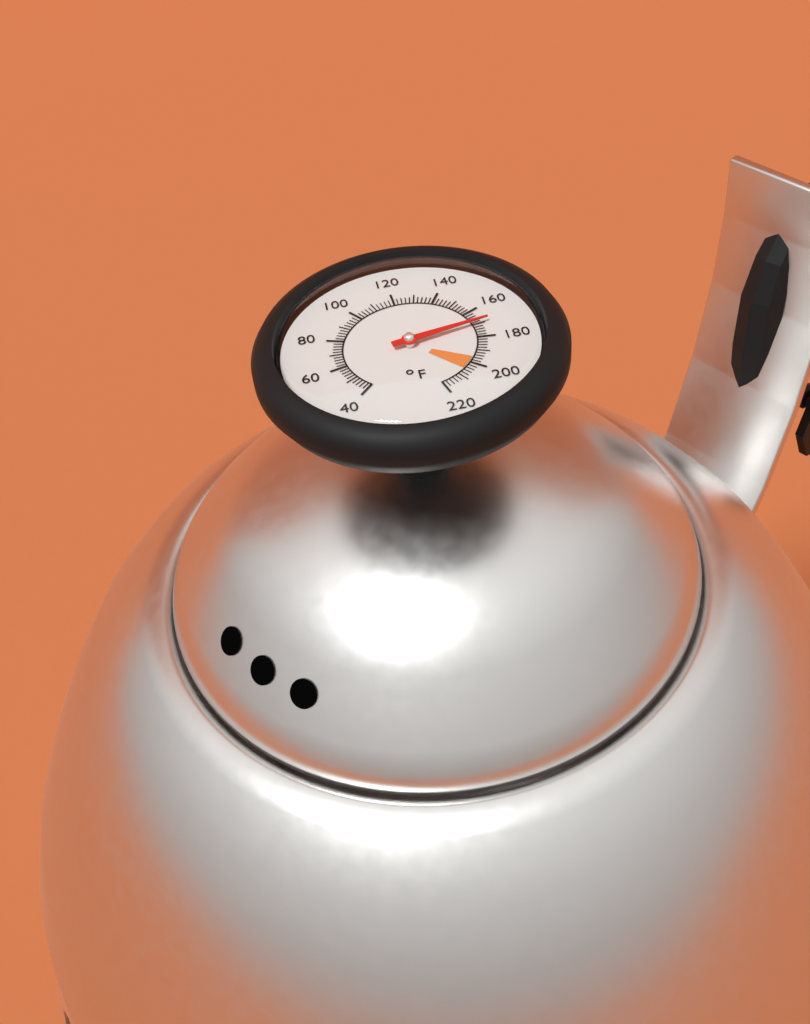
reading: 170 °F
